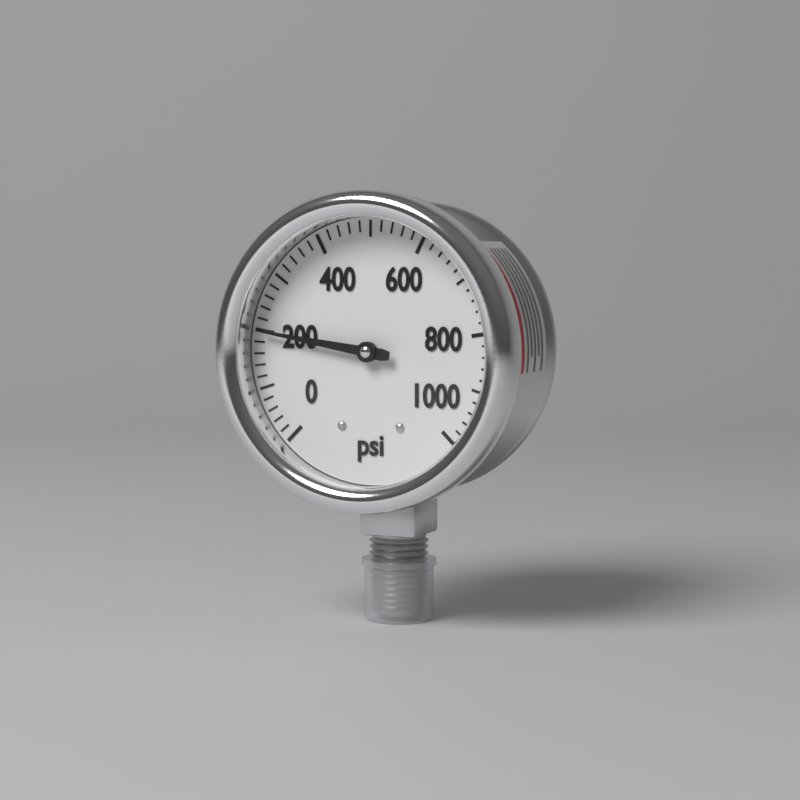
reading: 200 psi
